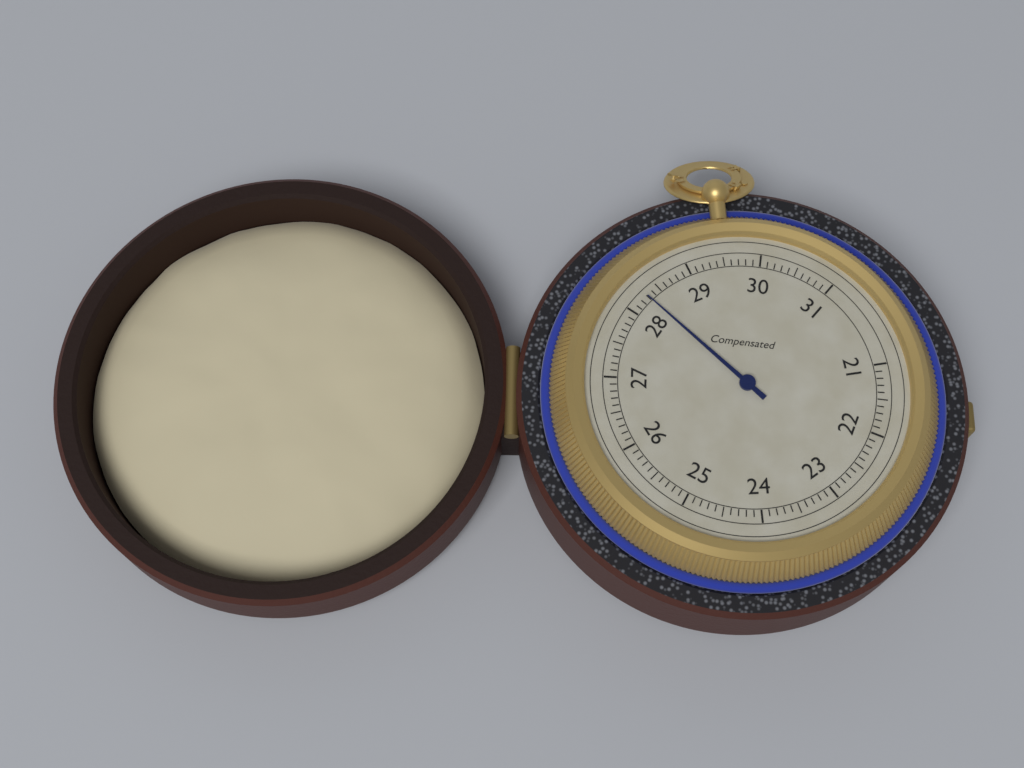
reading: 28.3 (no unit)
